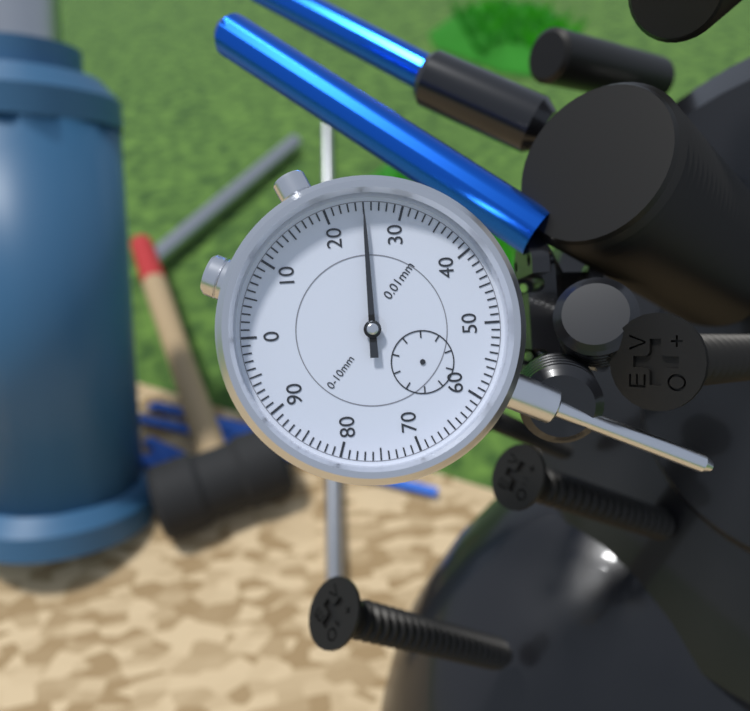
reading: 0.25 mm
